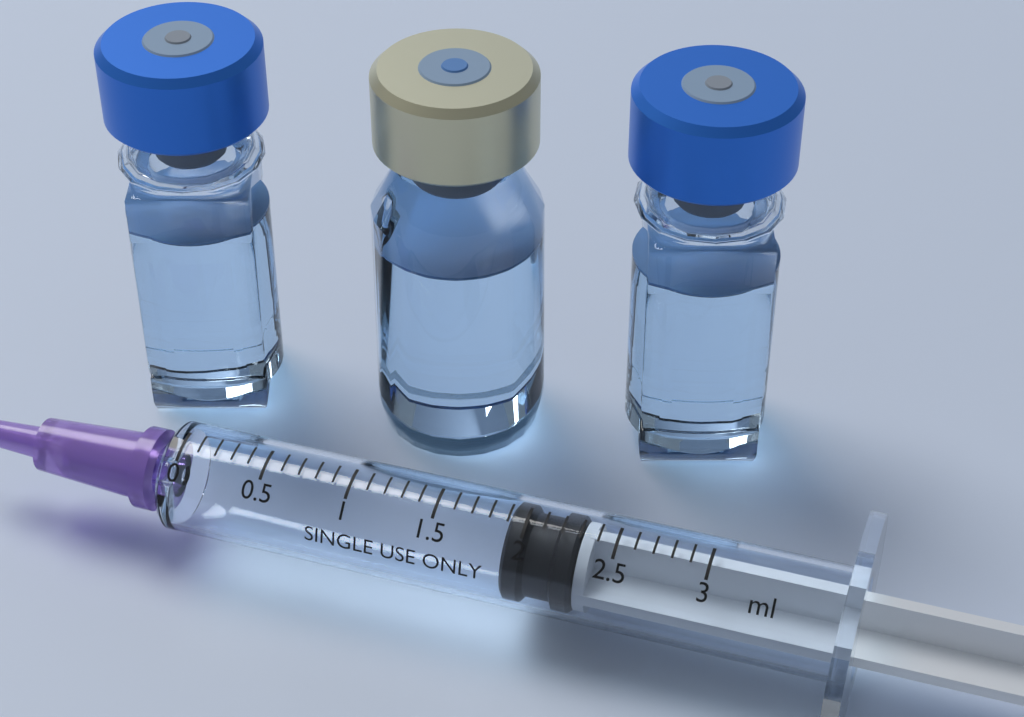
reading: 1.9 ml
